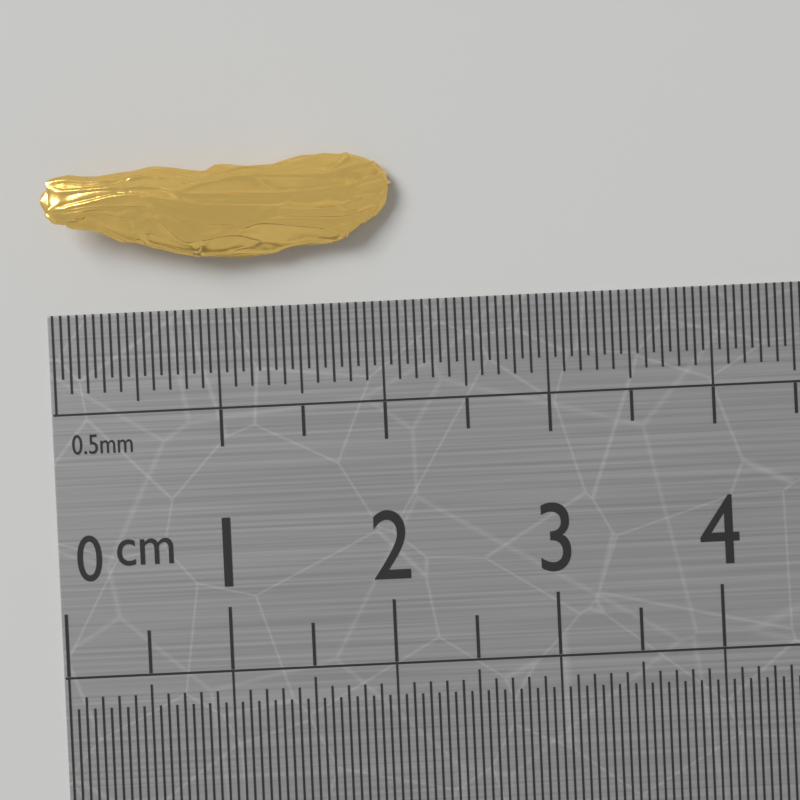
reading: 2.10 cm
